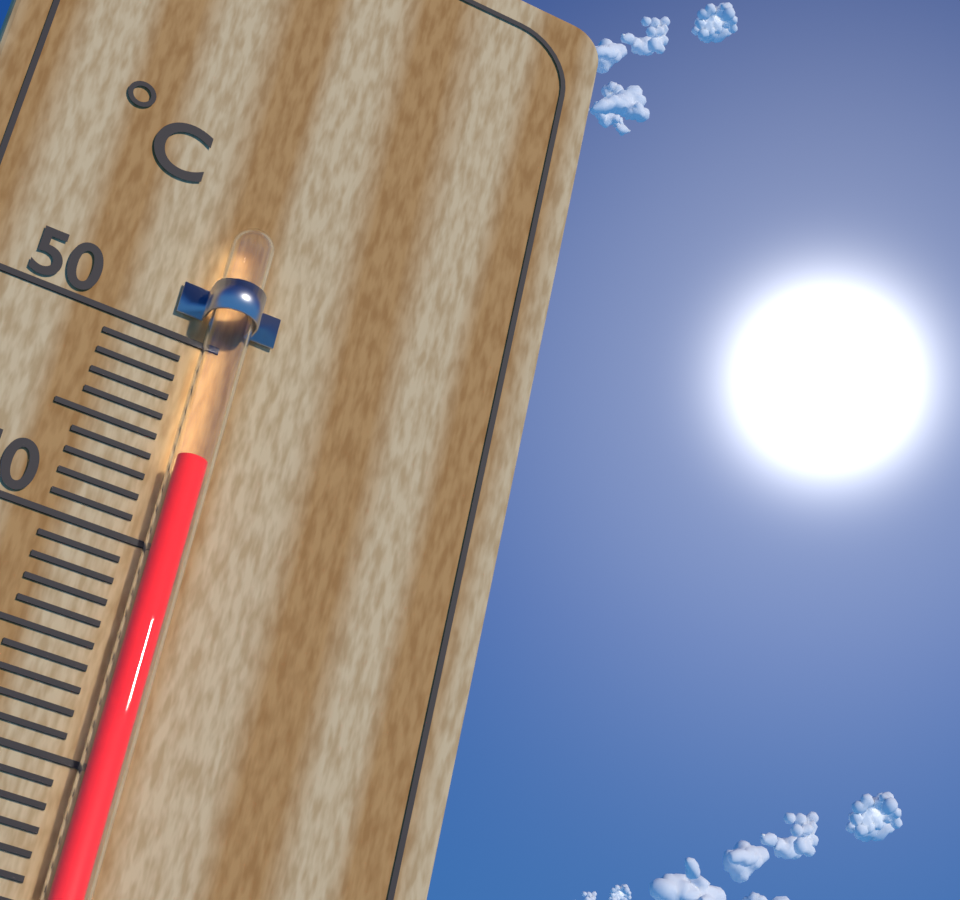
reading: 44 °C
